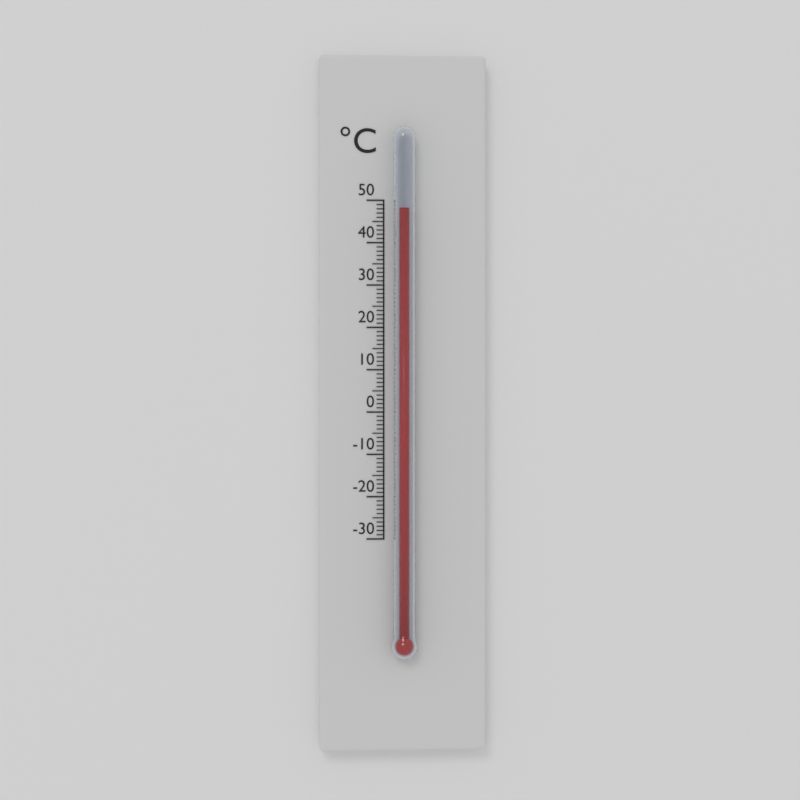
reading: 48 °C
